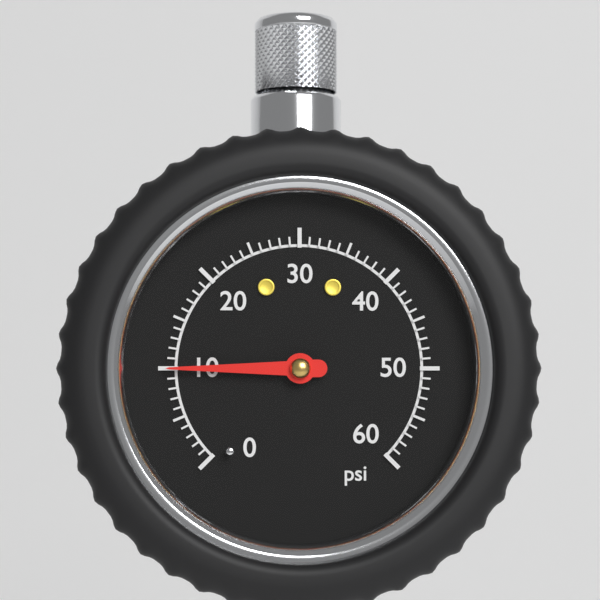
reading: 10 psi
